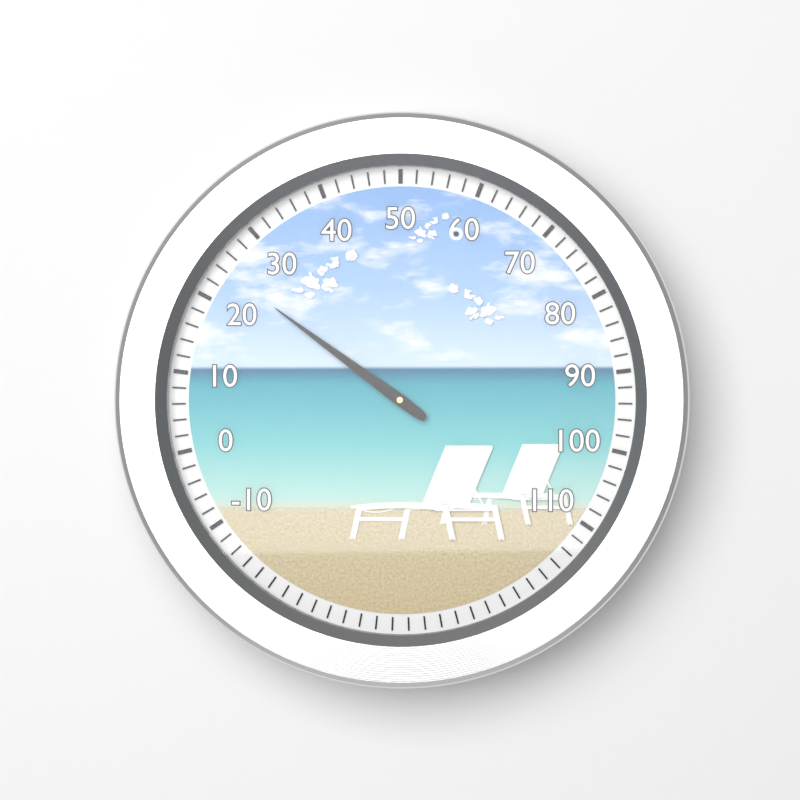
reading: 24 (no unit)
